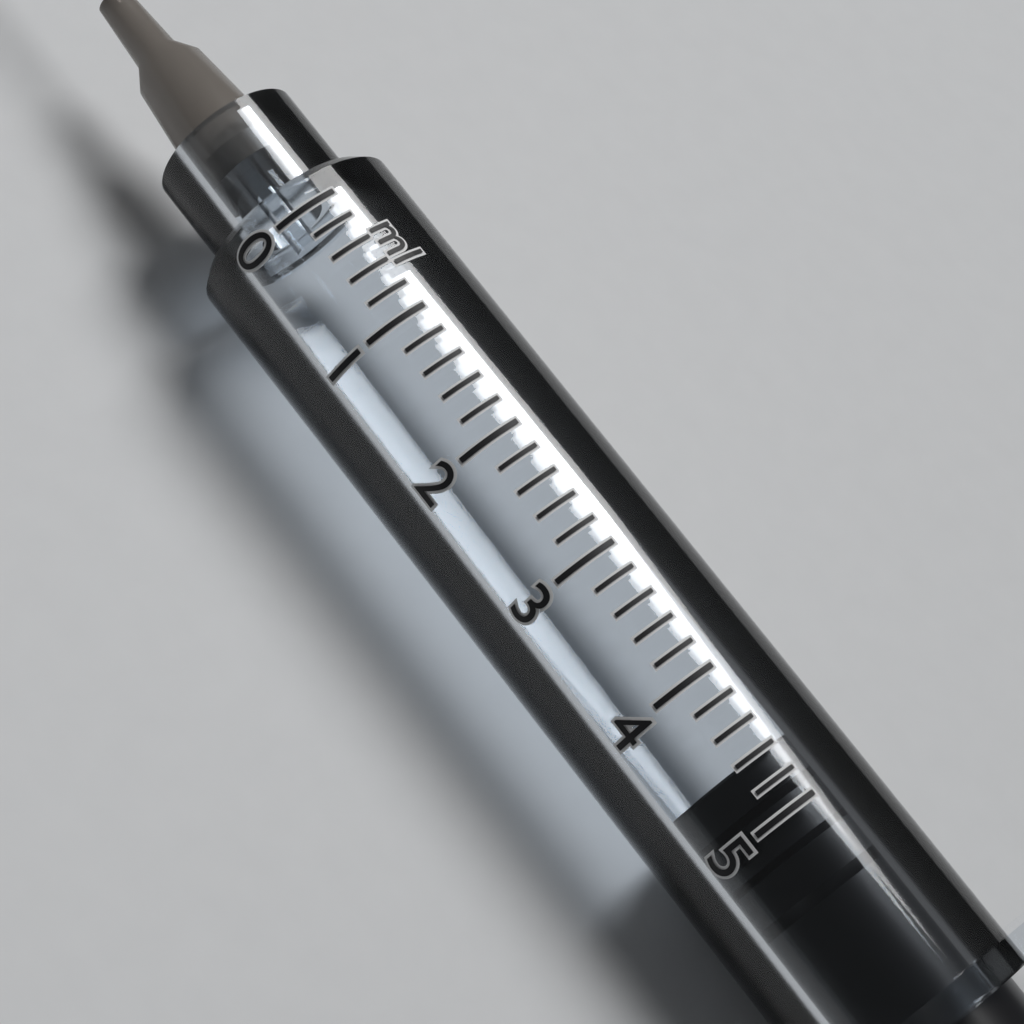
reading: 4.6 ml
